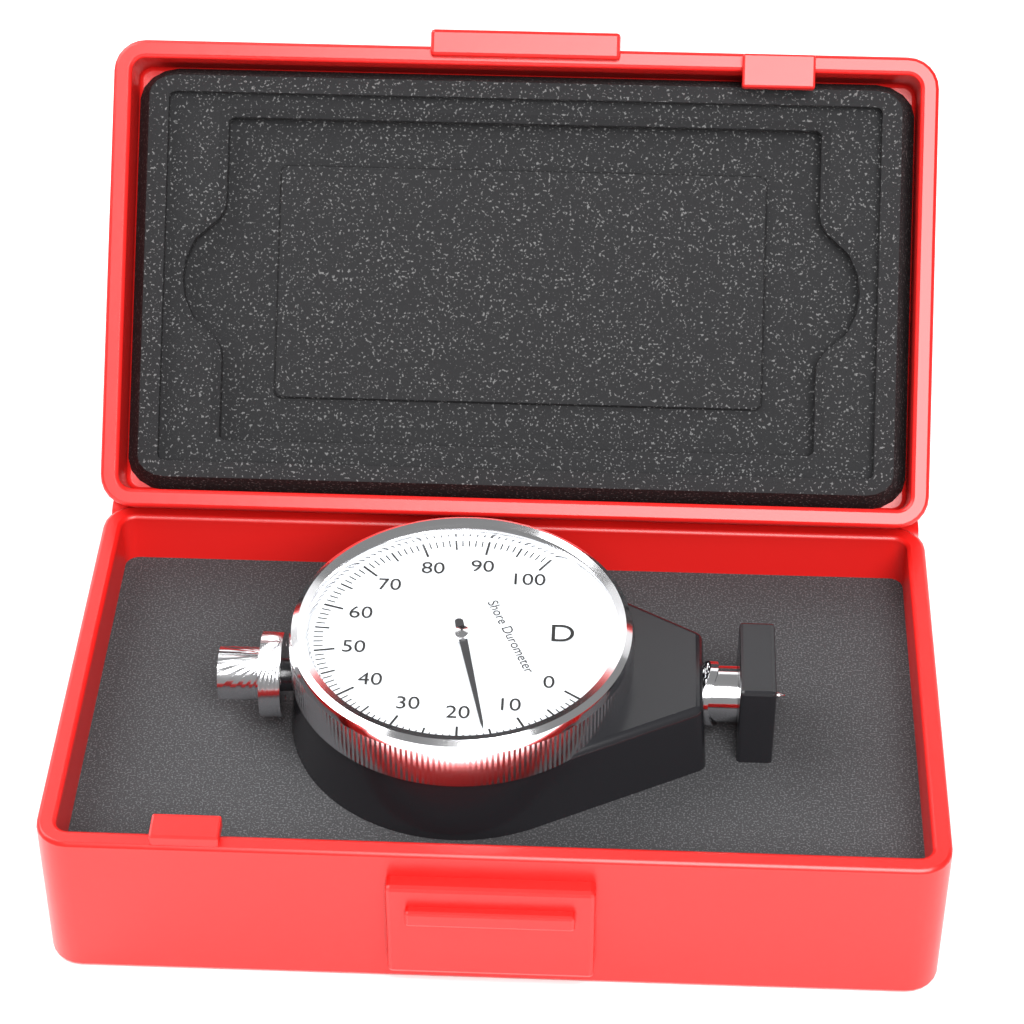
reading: 16 Shore D
